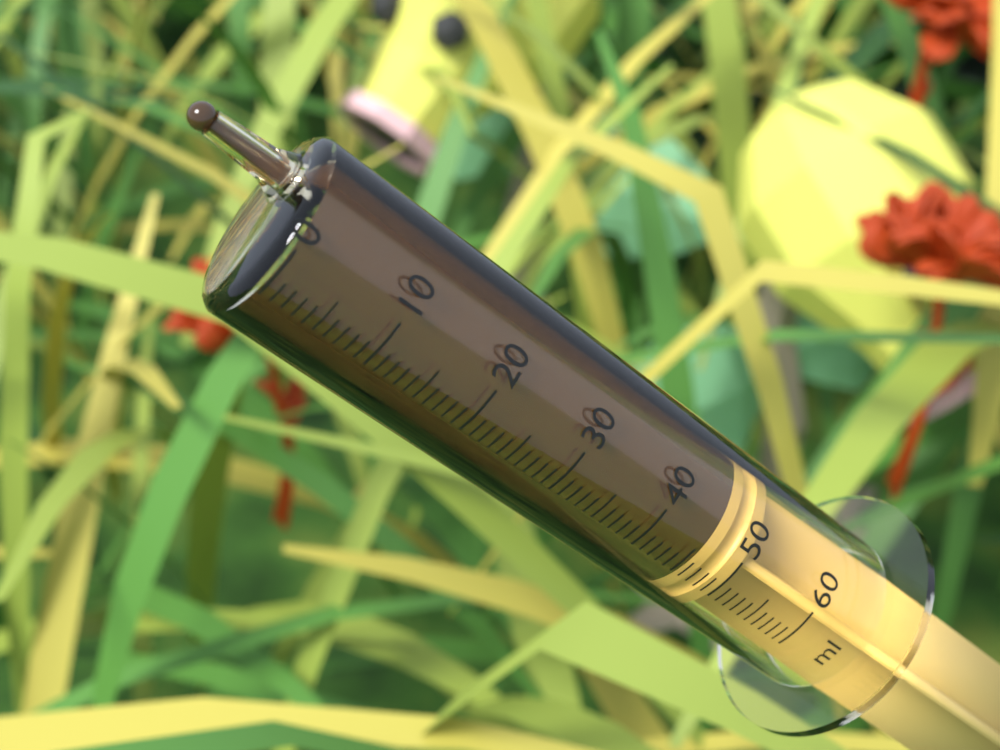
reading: 46 ml
